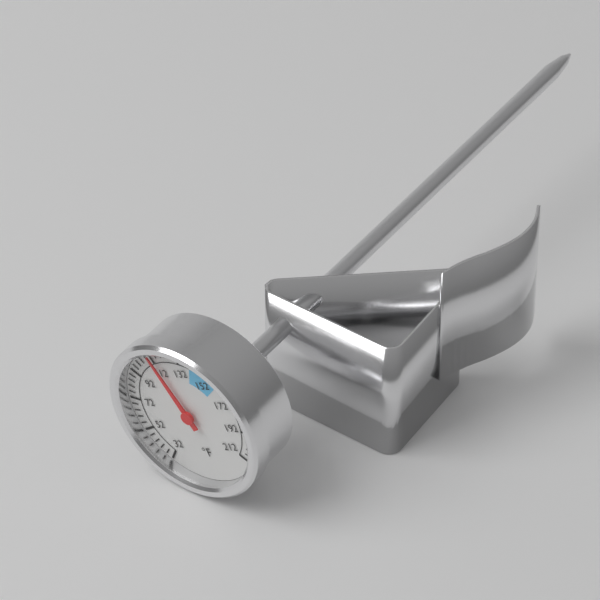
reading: 112 °F
